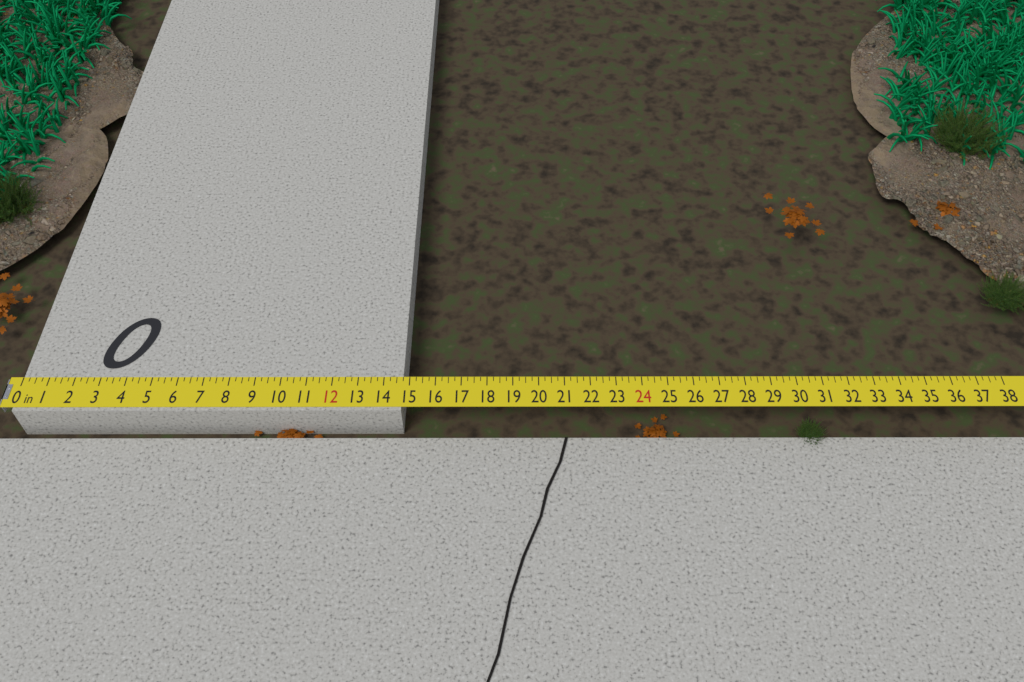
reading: 14.75 in
